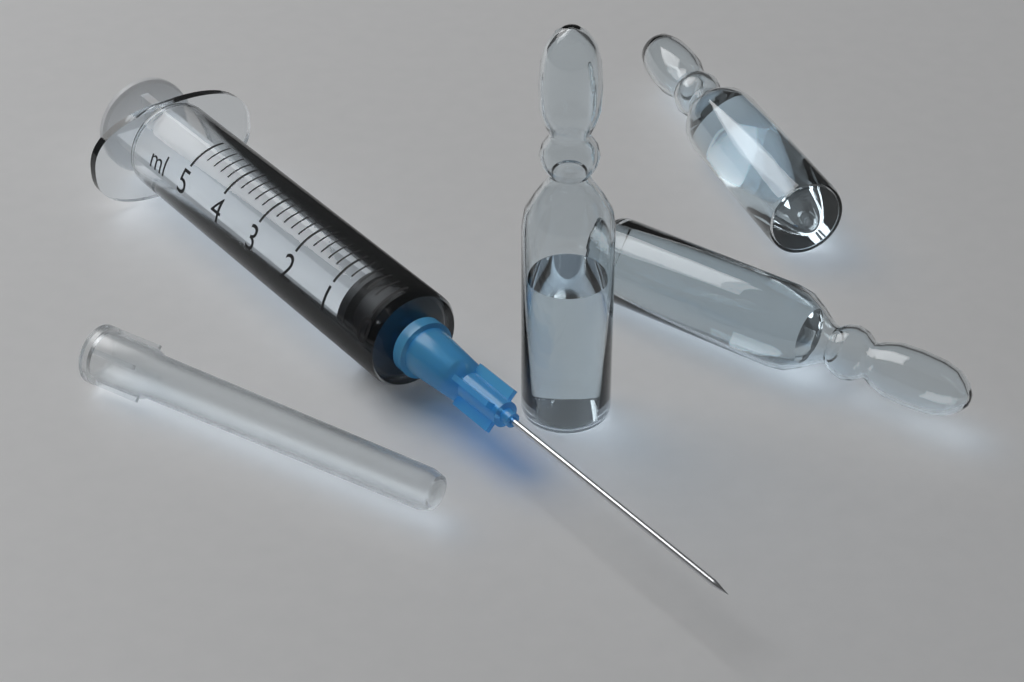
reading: 0.0 ml
